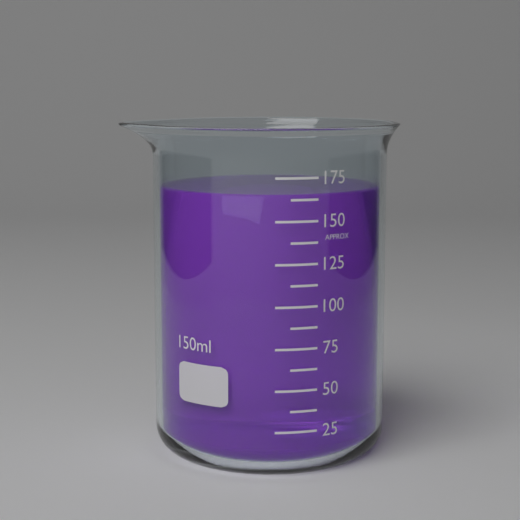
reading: 165.0 ml
